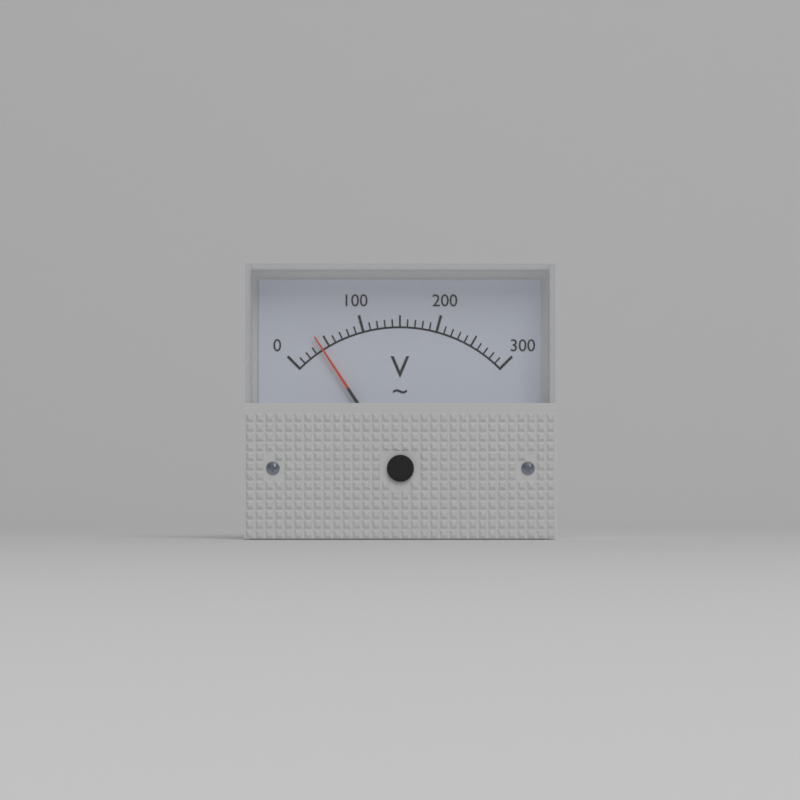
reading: 40 V
